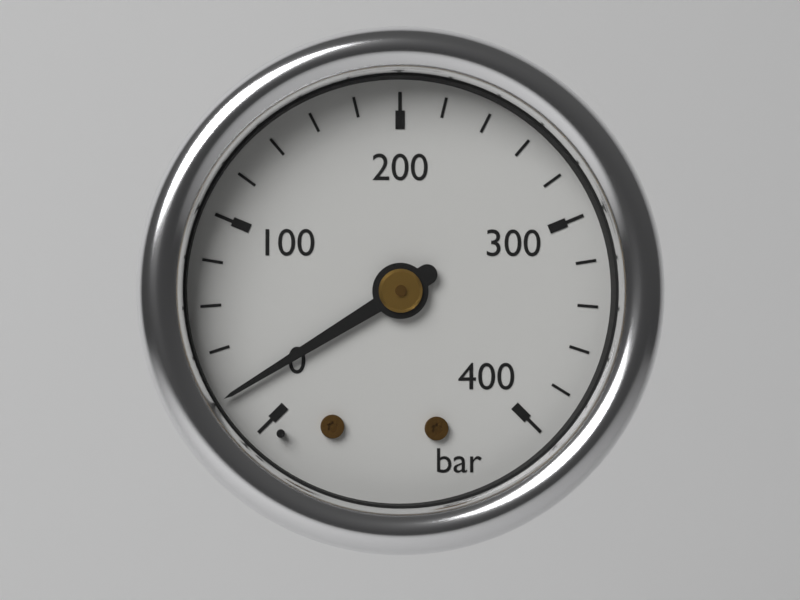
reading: 20 bar
